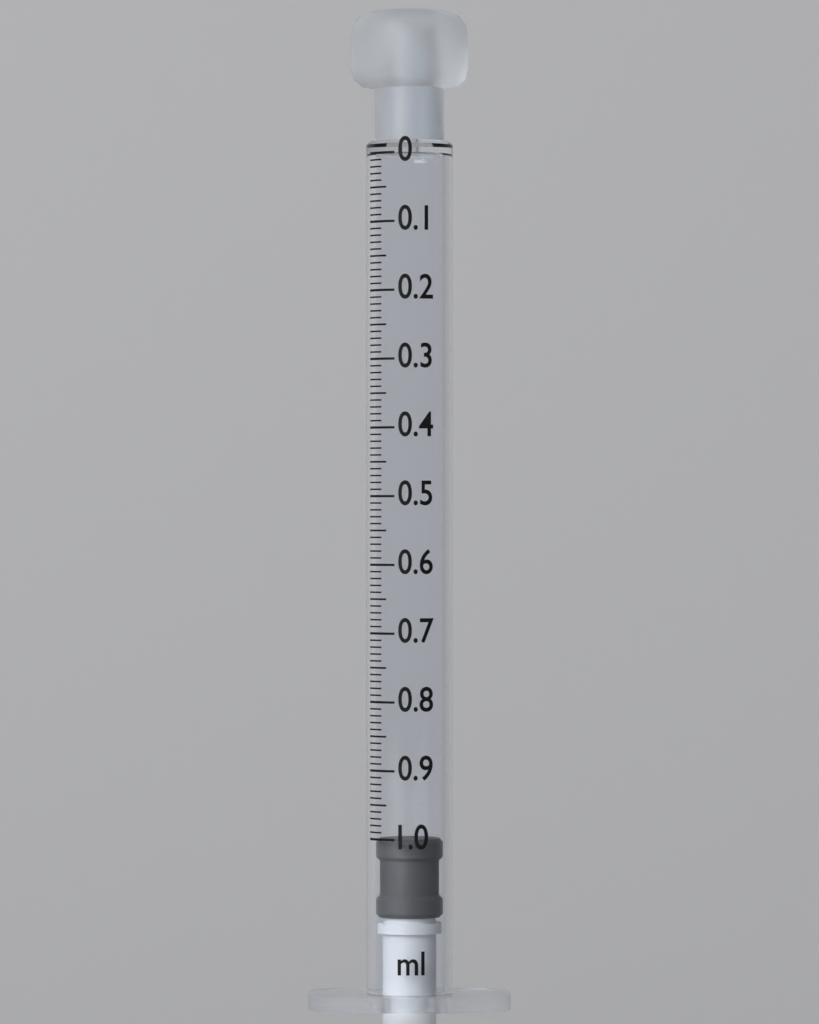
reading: 1.00 ml
